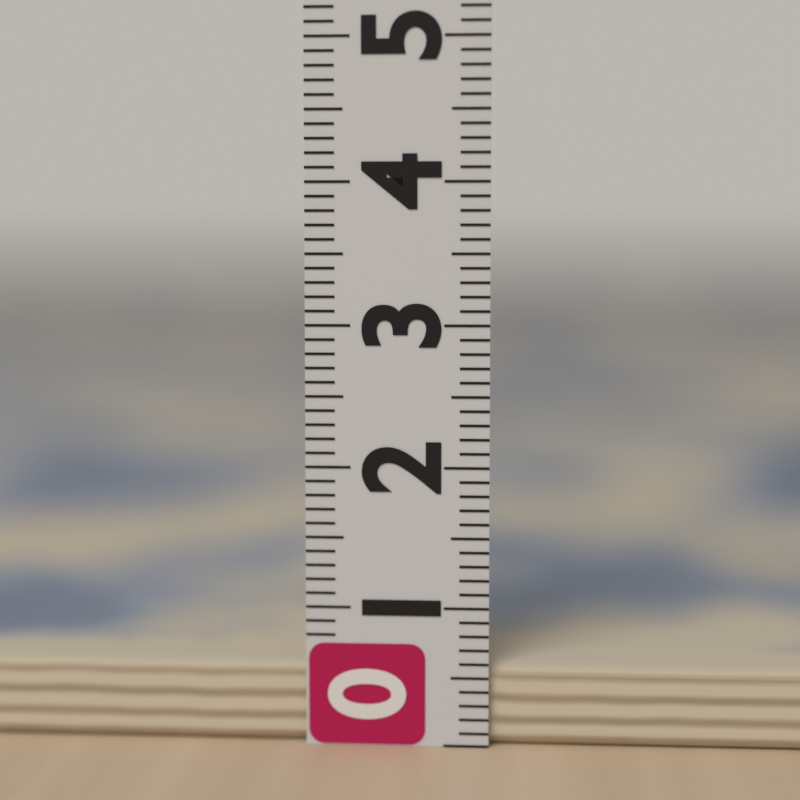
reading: 0.6 (no unit)
